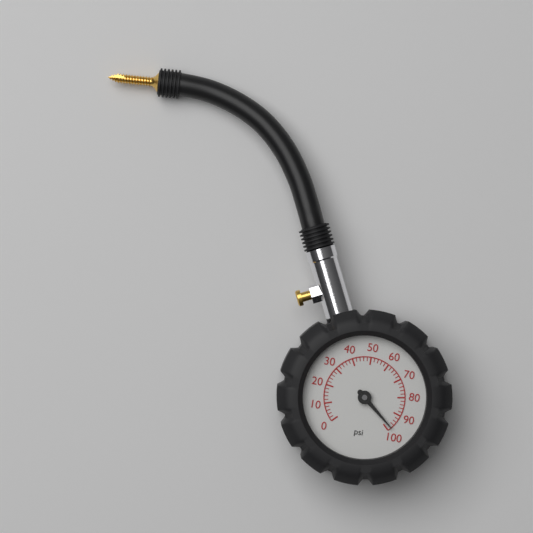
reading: 98 psi
